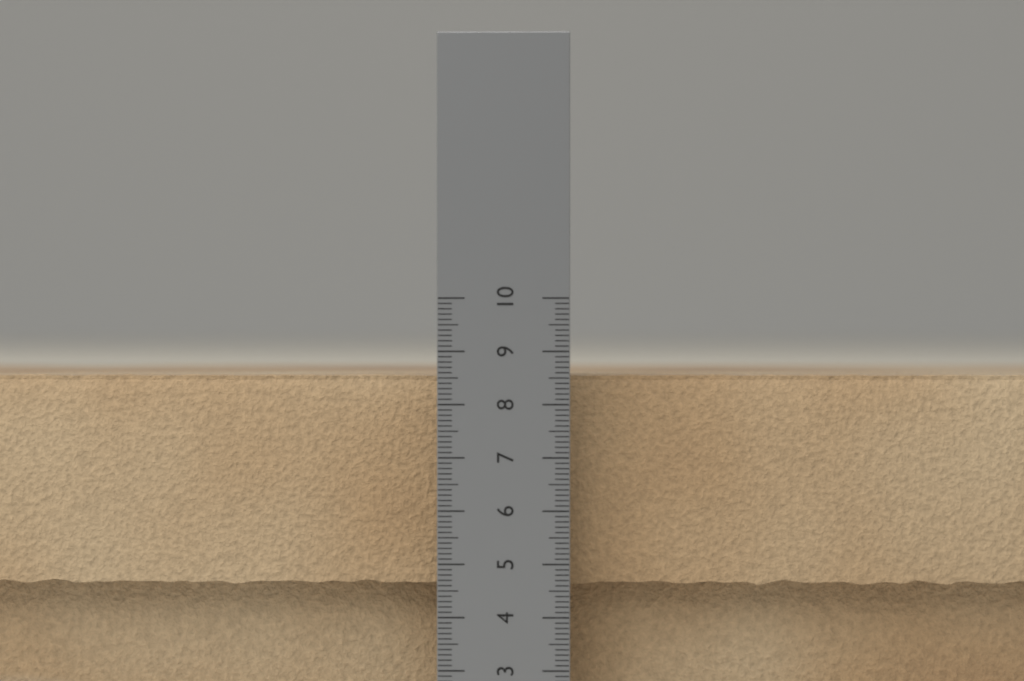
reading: 8.6 cm
